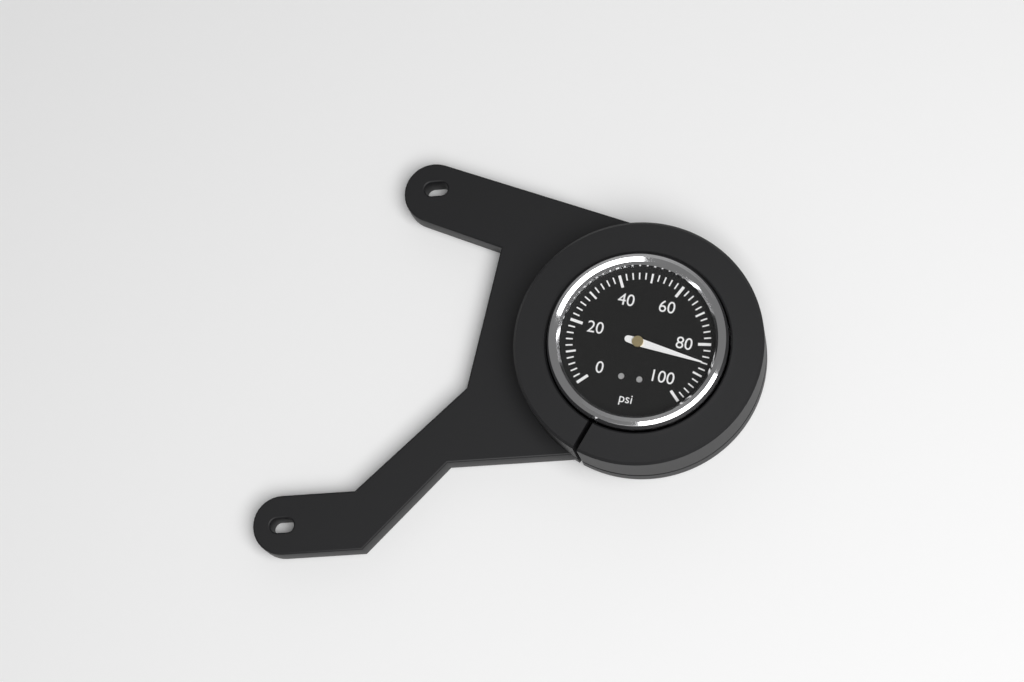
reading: 86 psi
